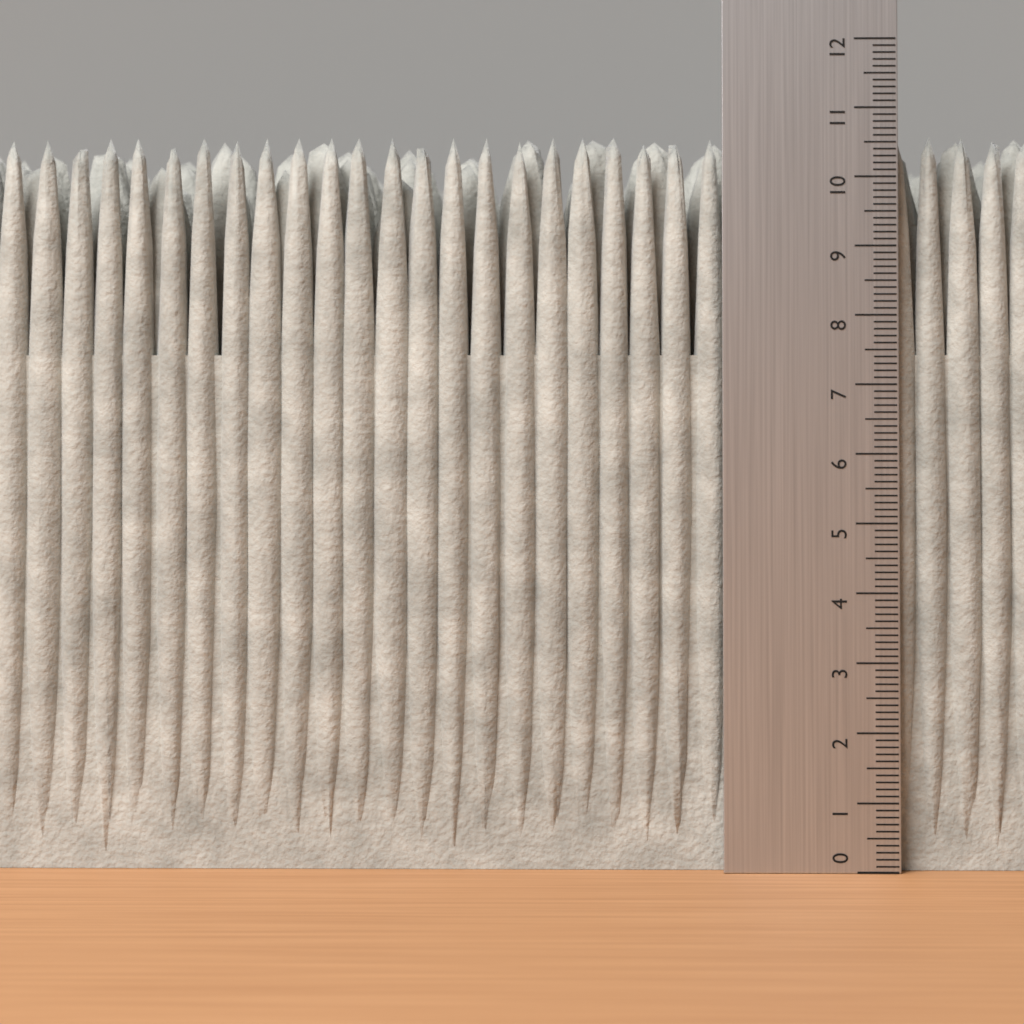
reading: 10.6 (no unit)
